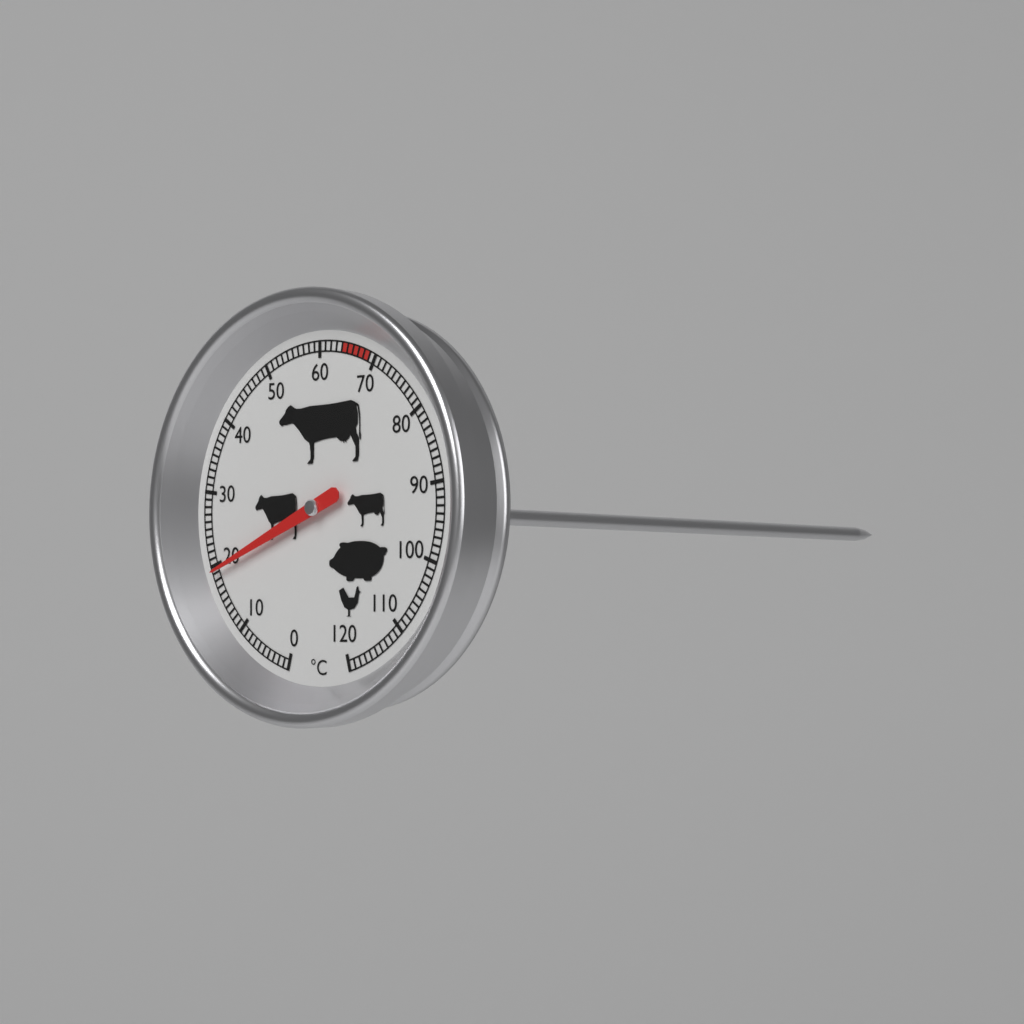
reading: 19 °C
